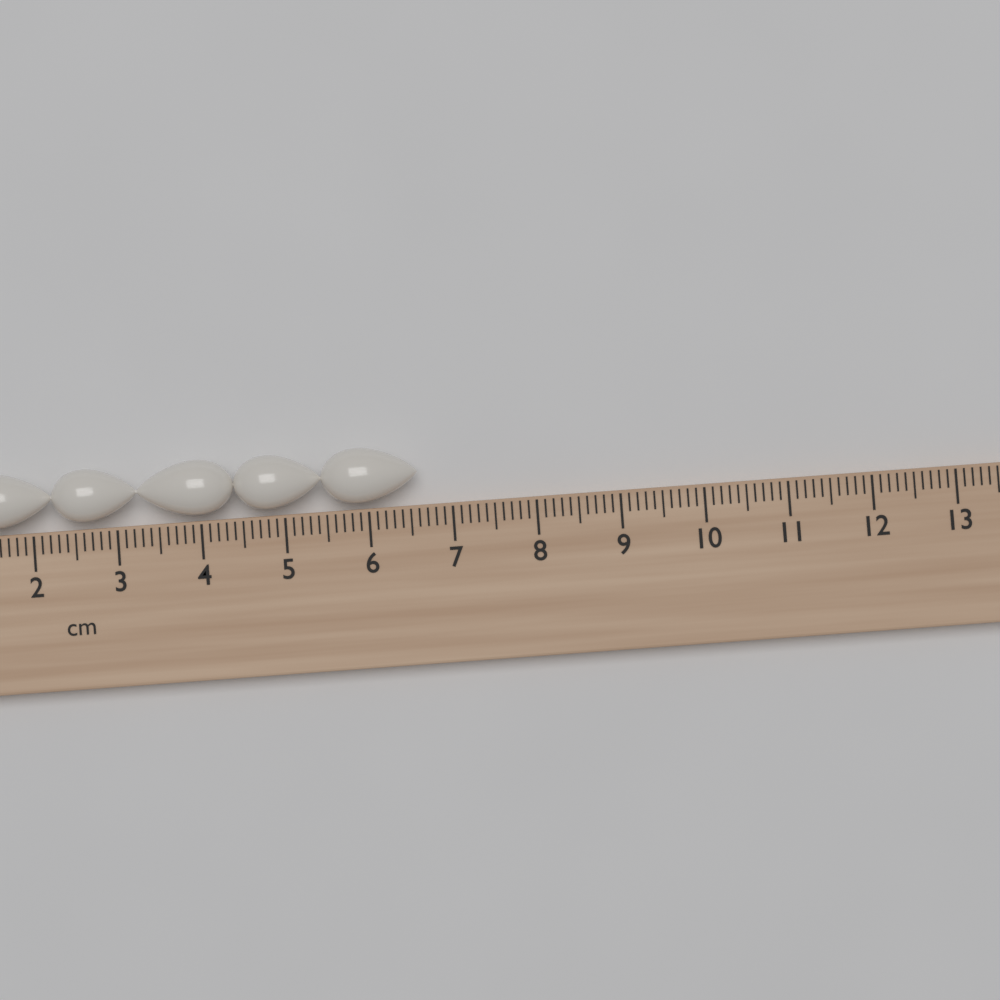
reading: 6.6 cm
